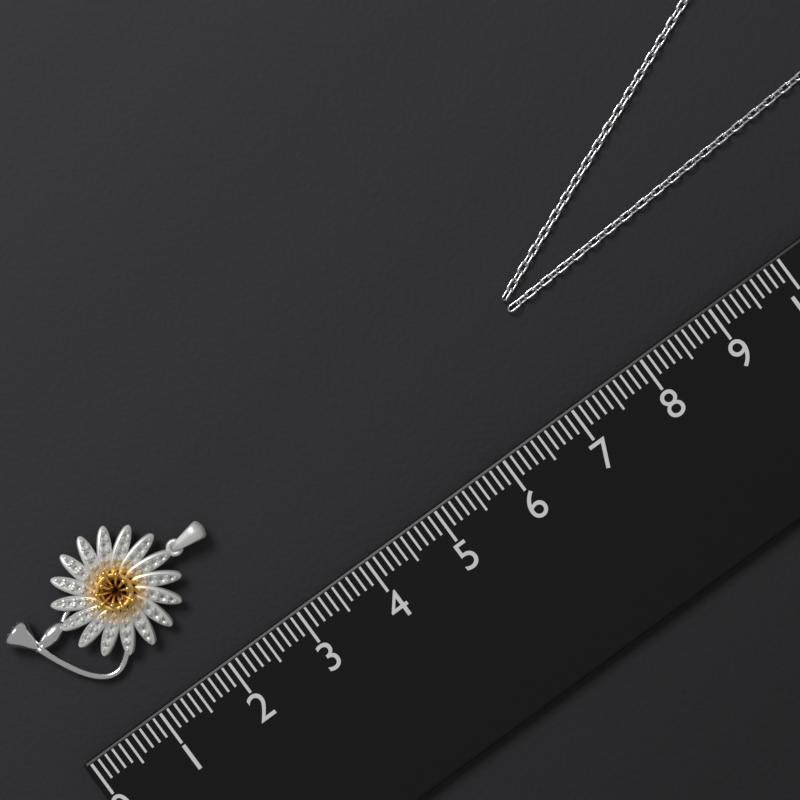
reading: 2.7 (no unit)
